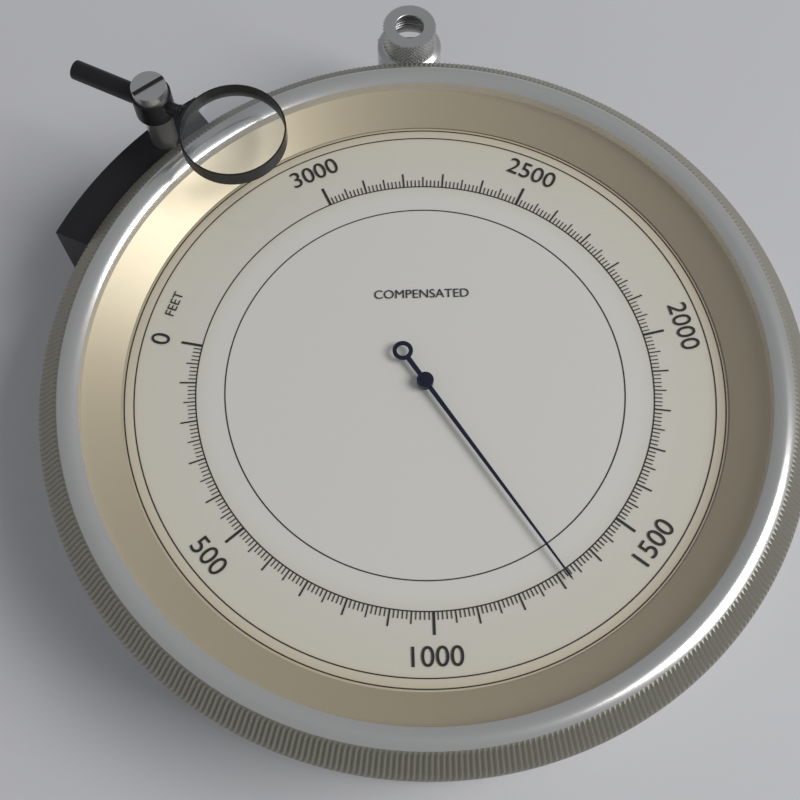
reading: 1320 feet
